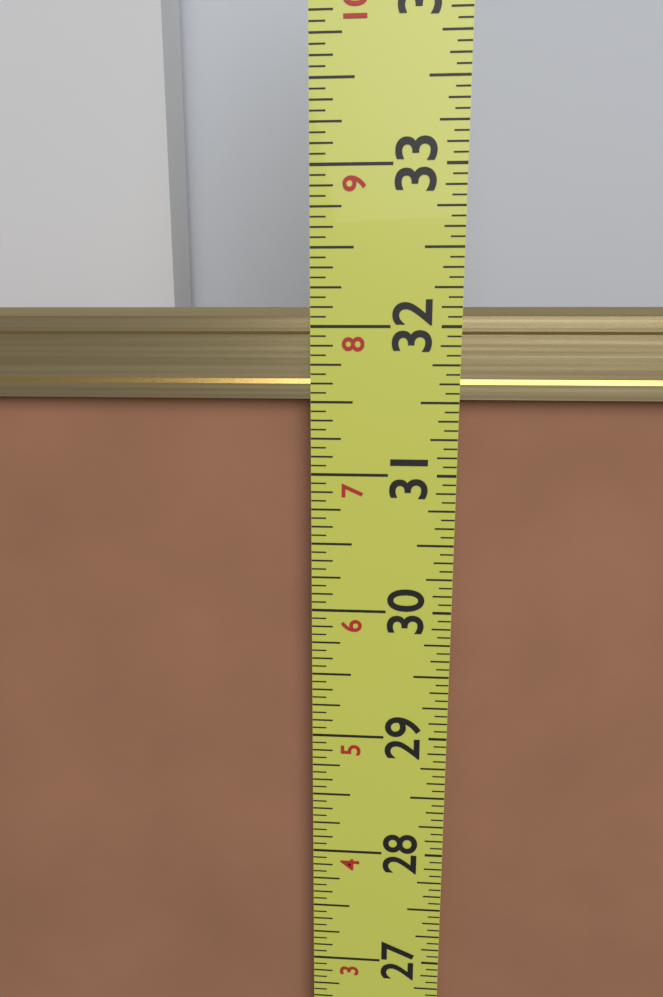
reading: 32.1250 in
